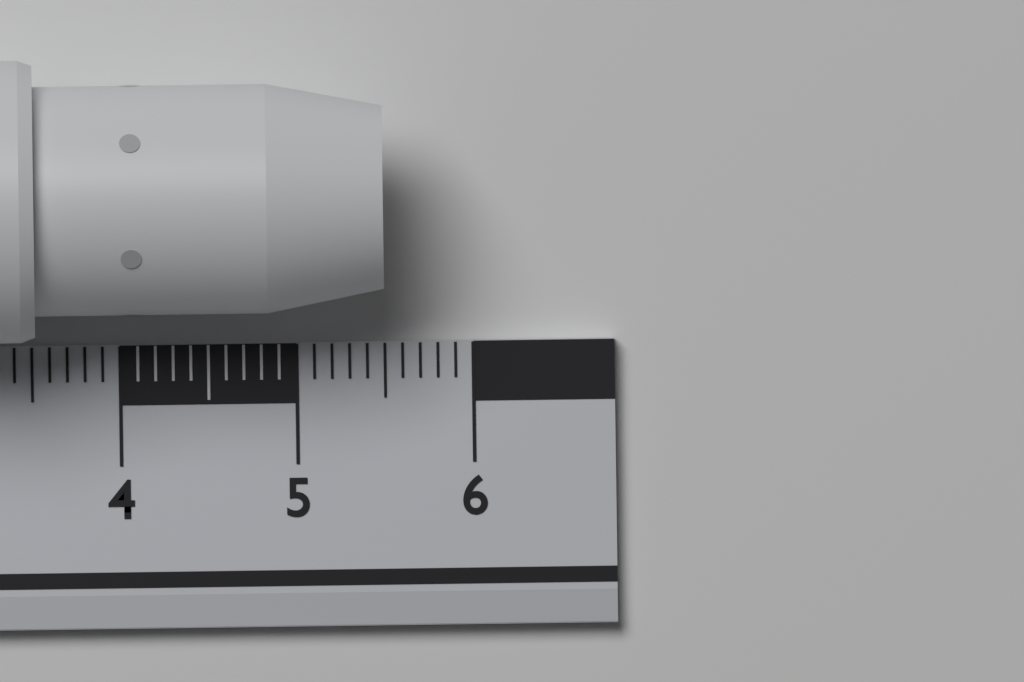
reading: 5.5 cm
